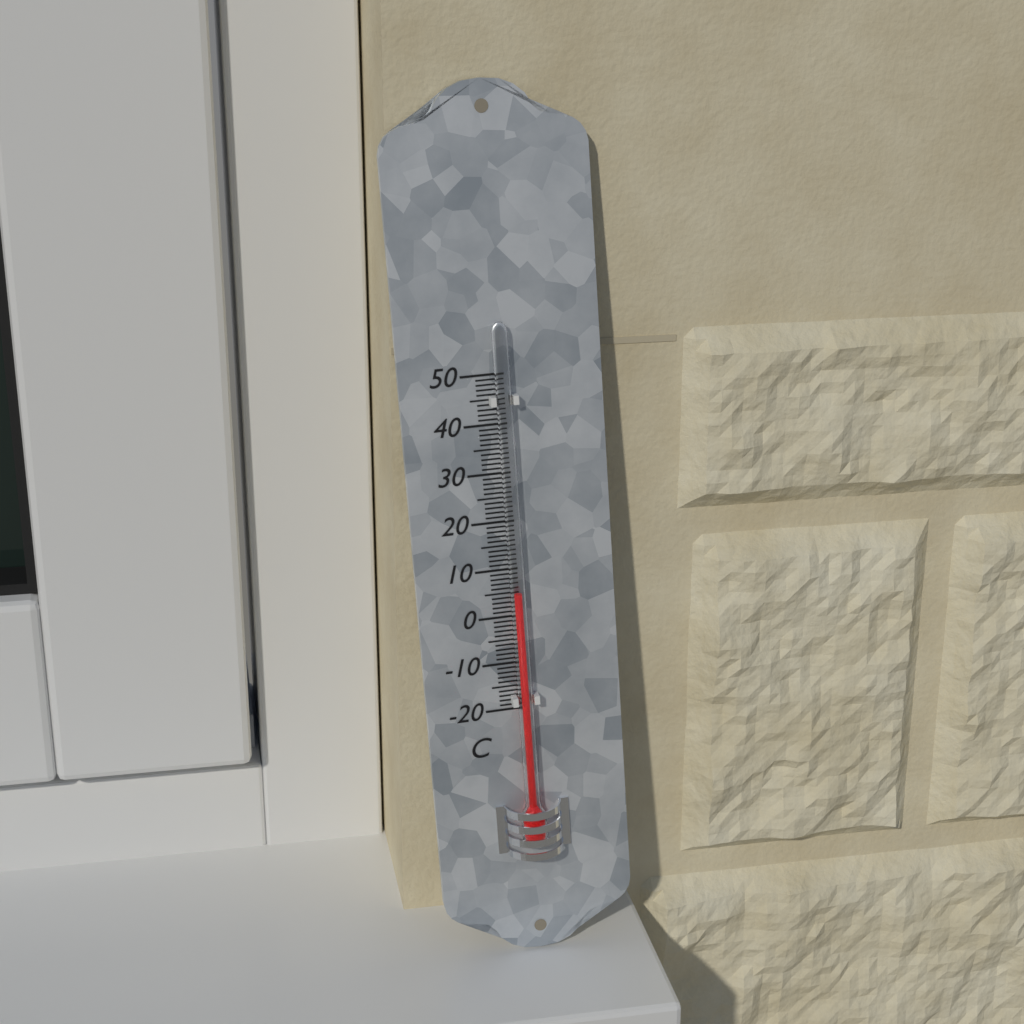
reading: 5 °C
